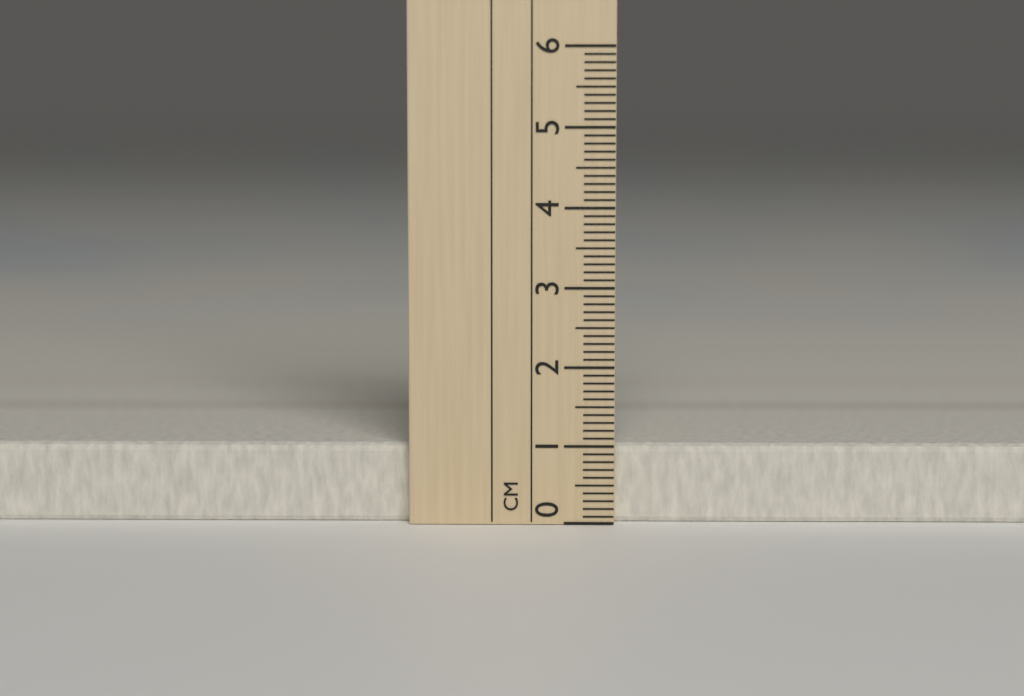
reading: 1.0 cm
